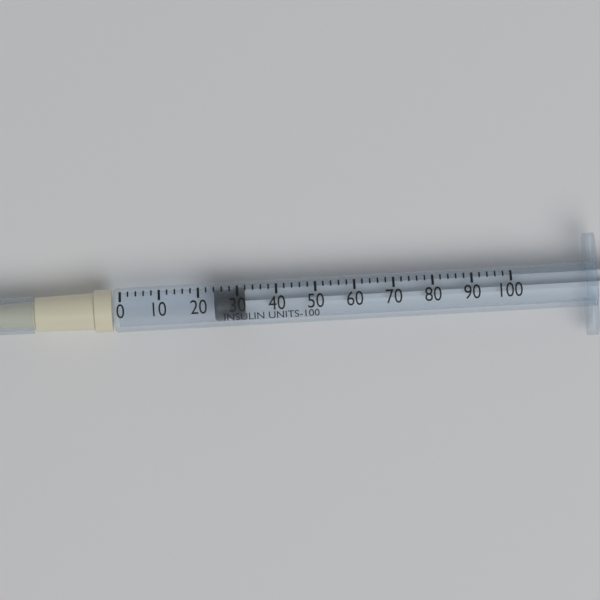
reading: 24 units
